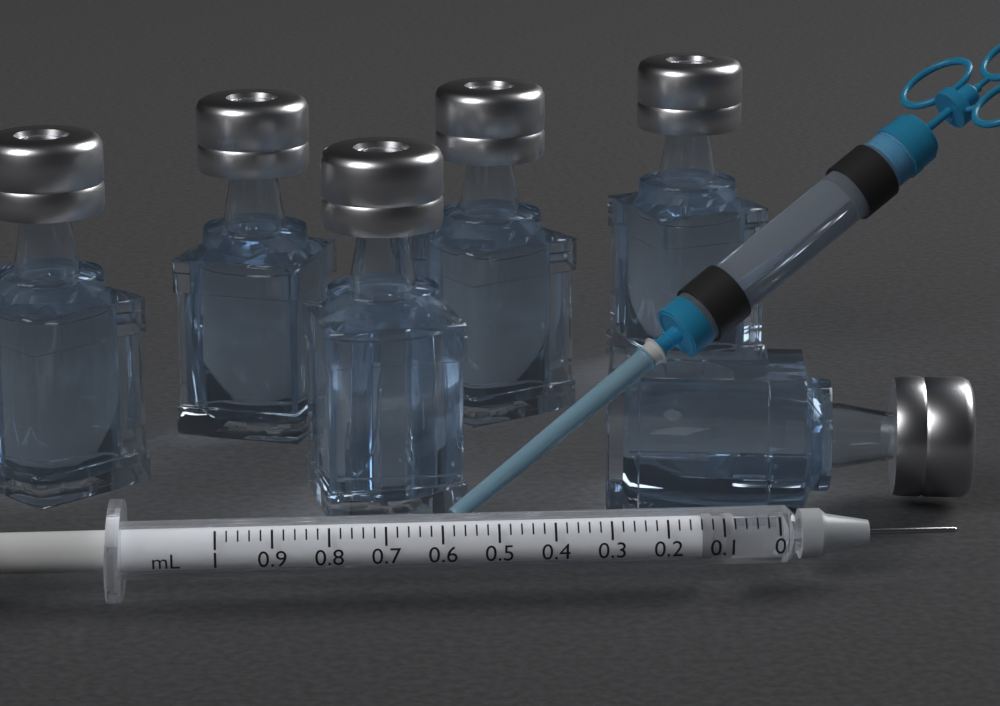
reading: 0.08 mL
